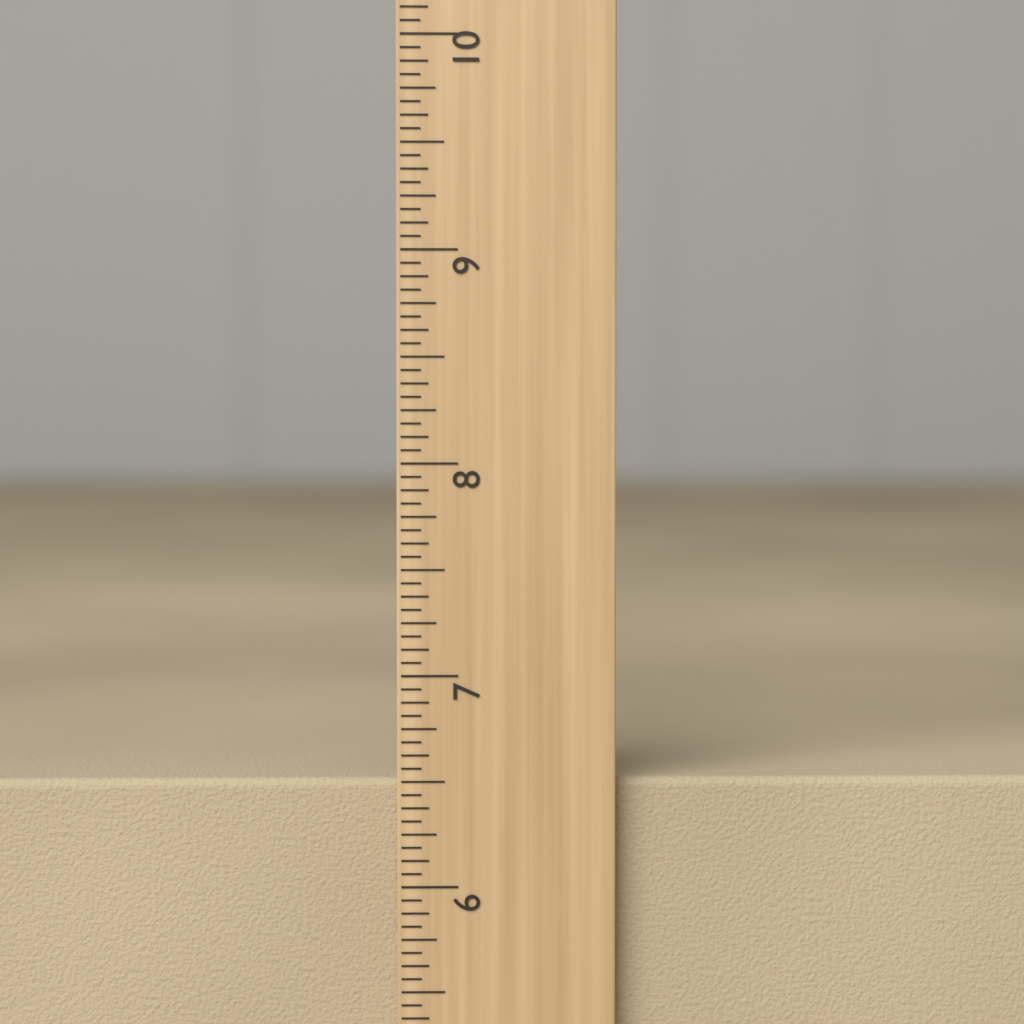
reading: 6.5000 inch
